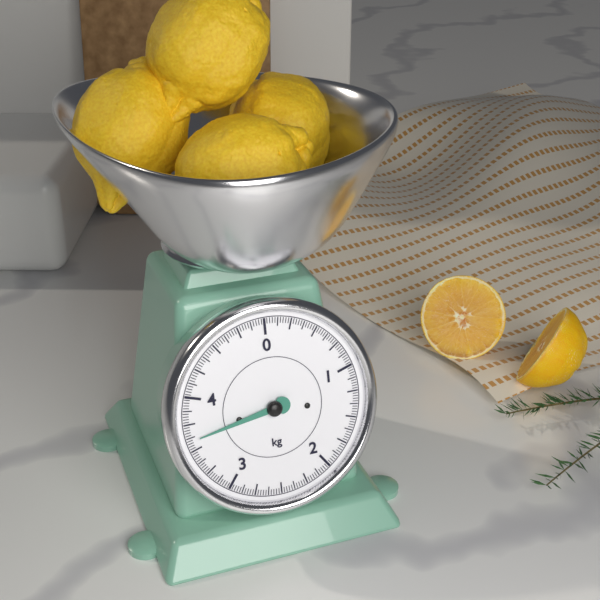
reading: 3.600 kg
